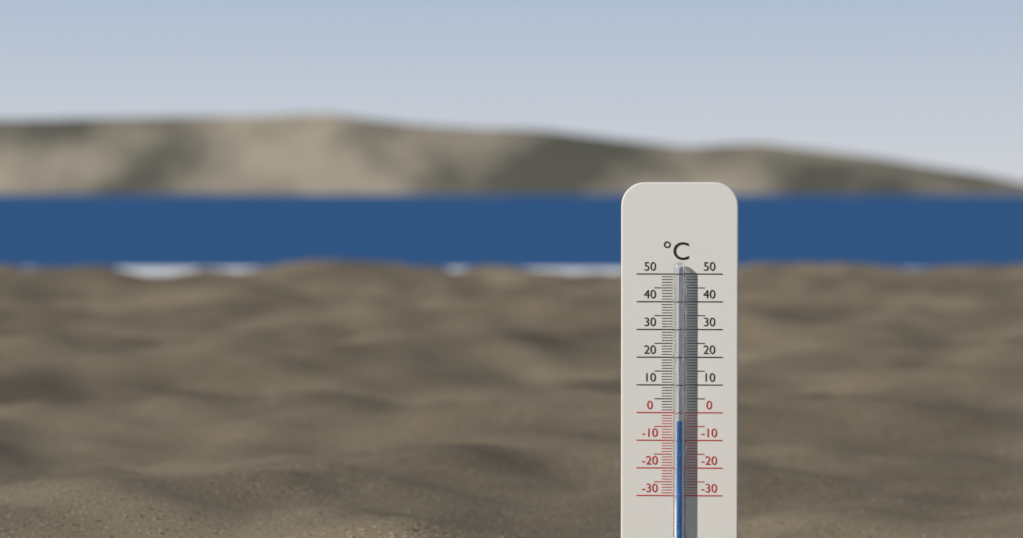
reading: -3 °C
